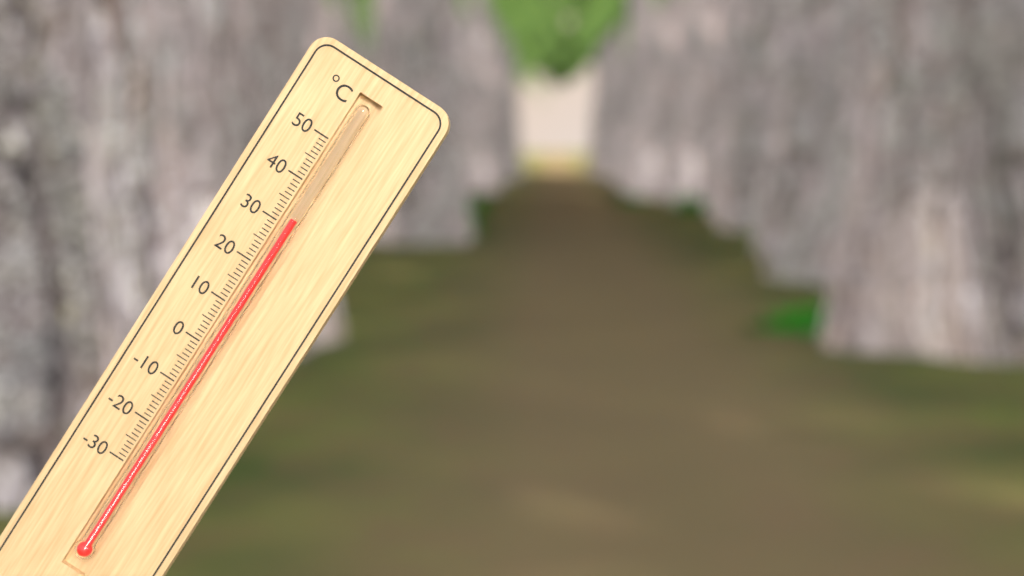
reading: 32 °C
